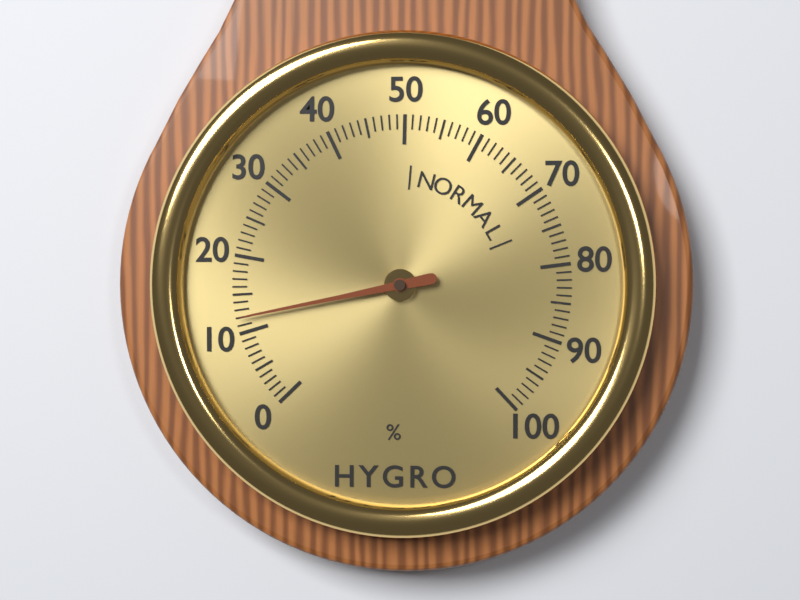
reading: 12 %
